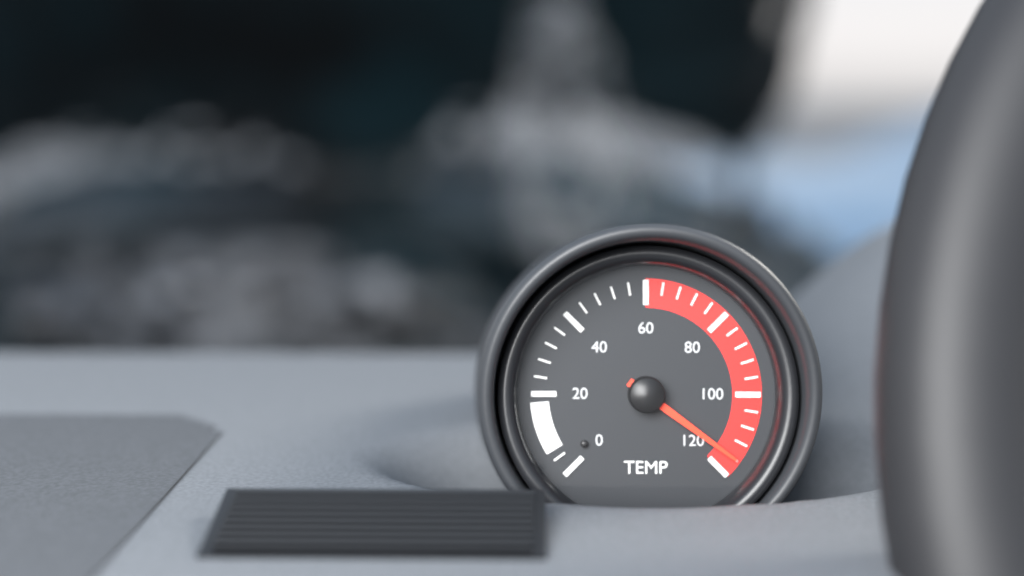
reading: 116 (no unit)
